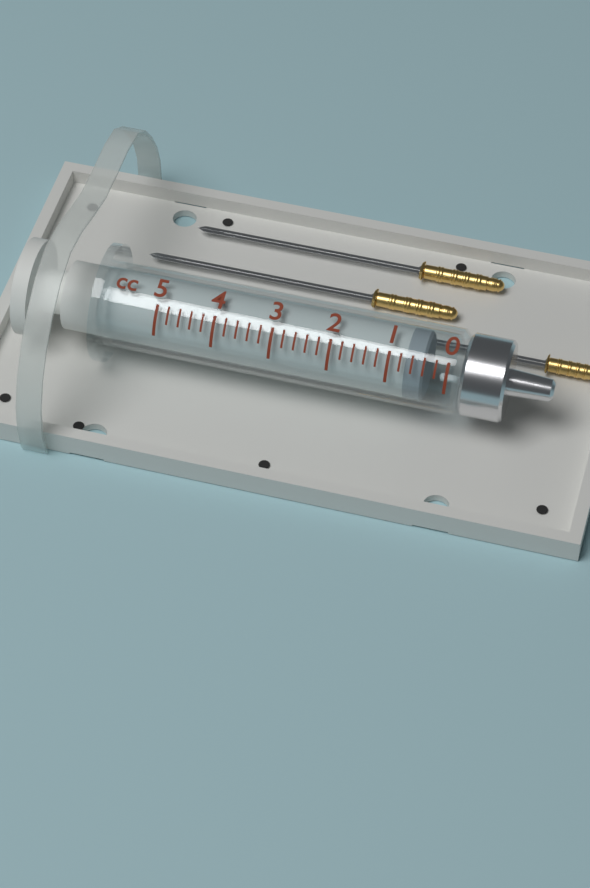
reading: 0.4 cc
